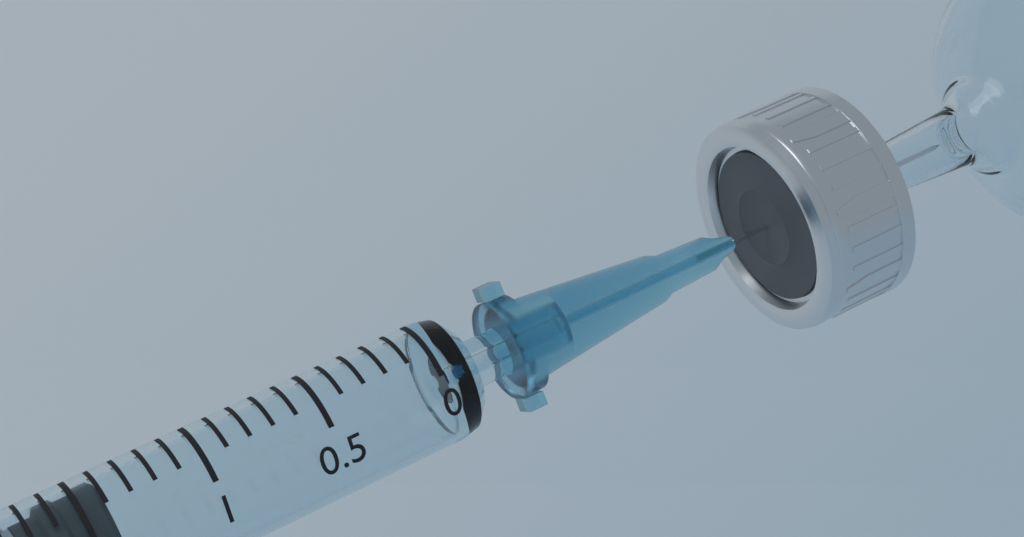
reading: 1.4 ml
